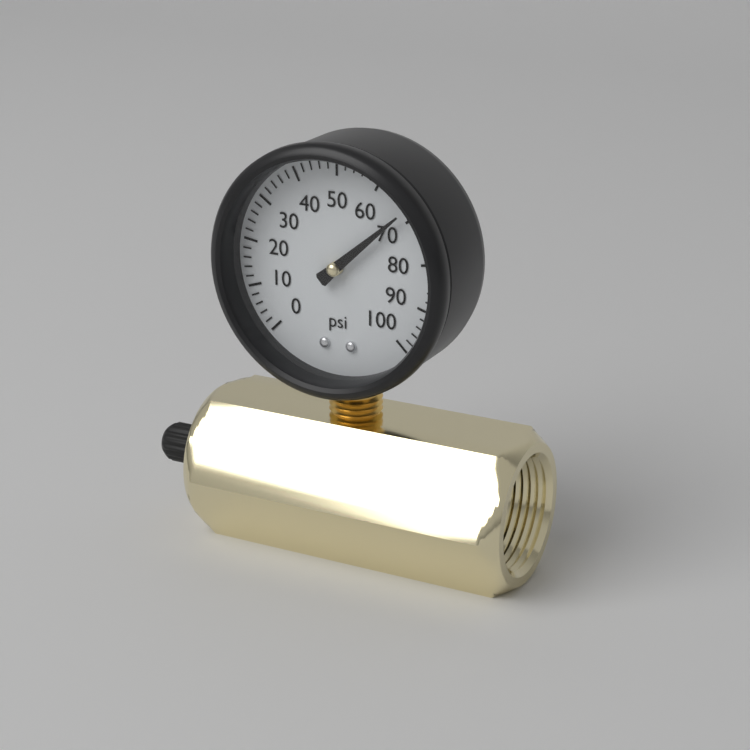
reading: 68 psi
